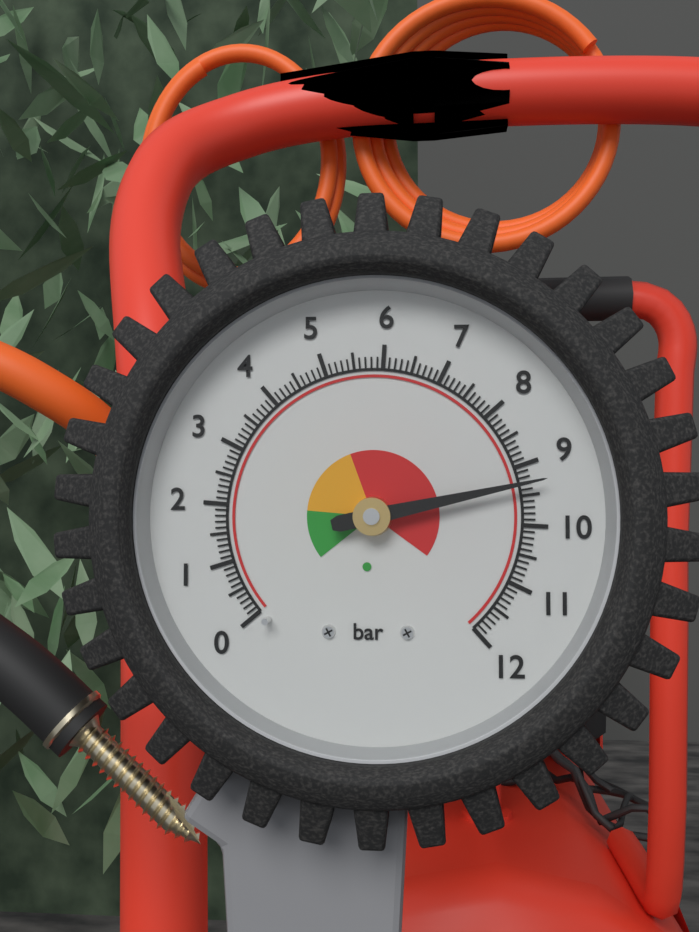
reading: 9.3 bar
